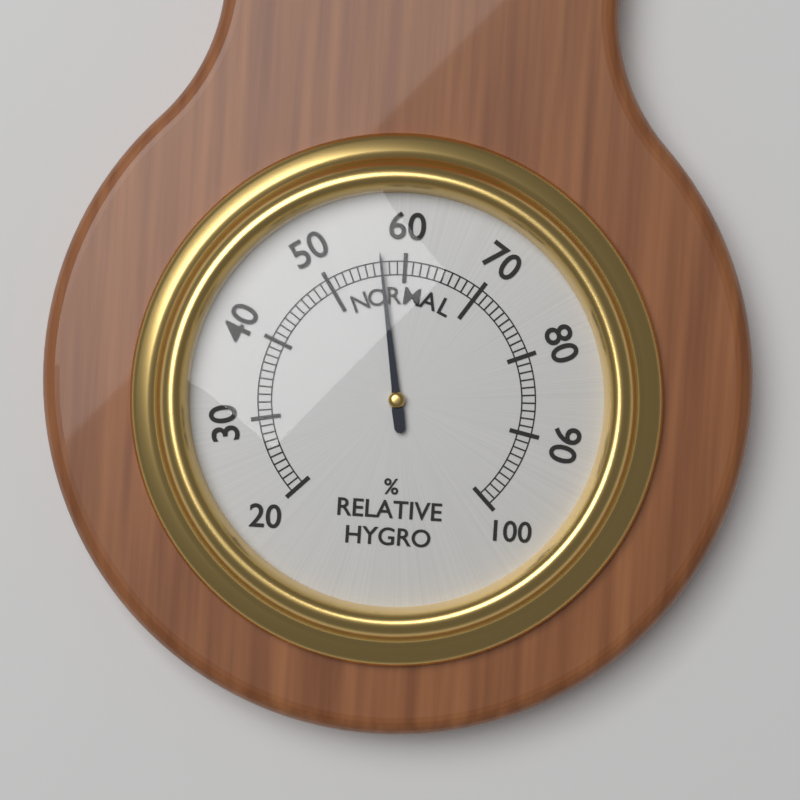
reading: 57 %
